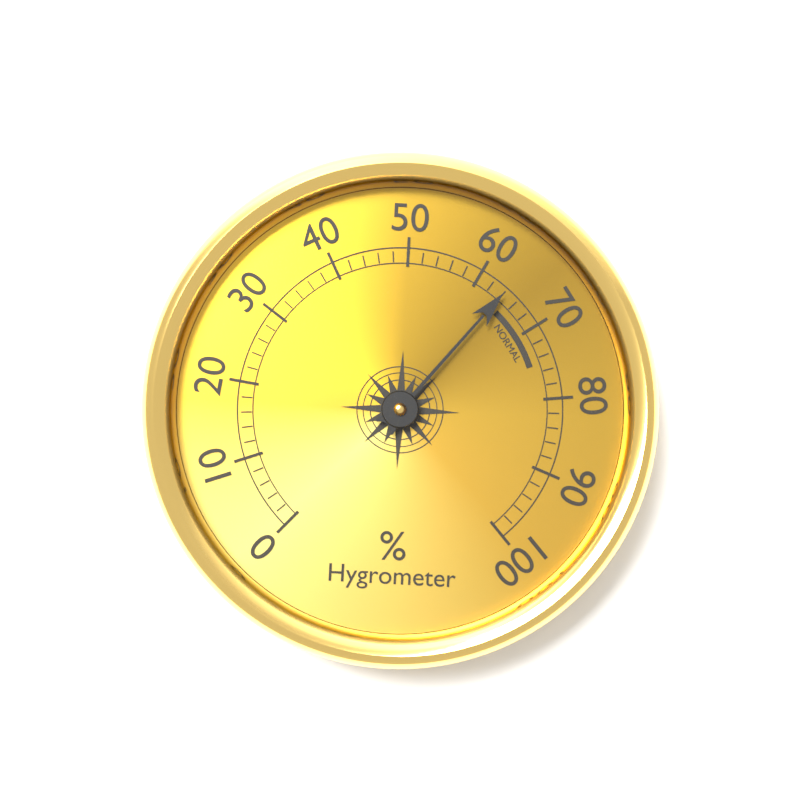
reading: 64 %
